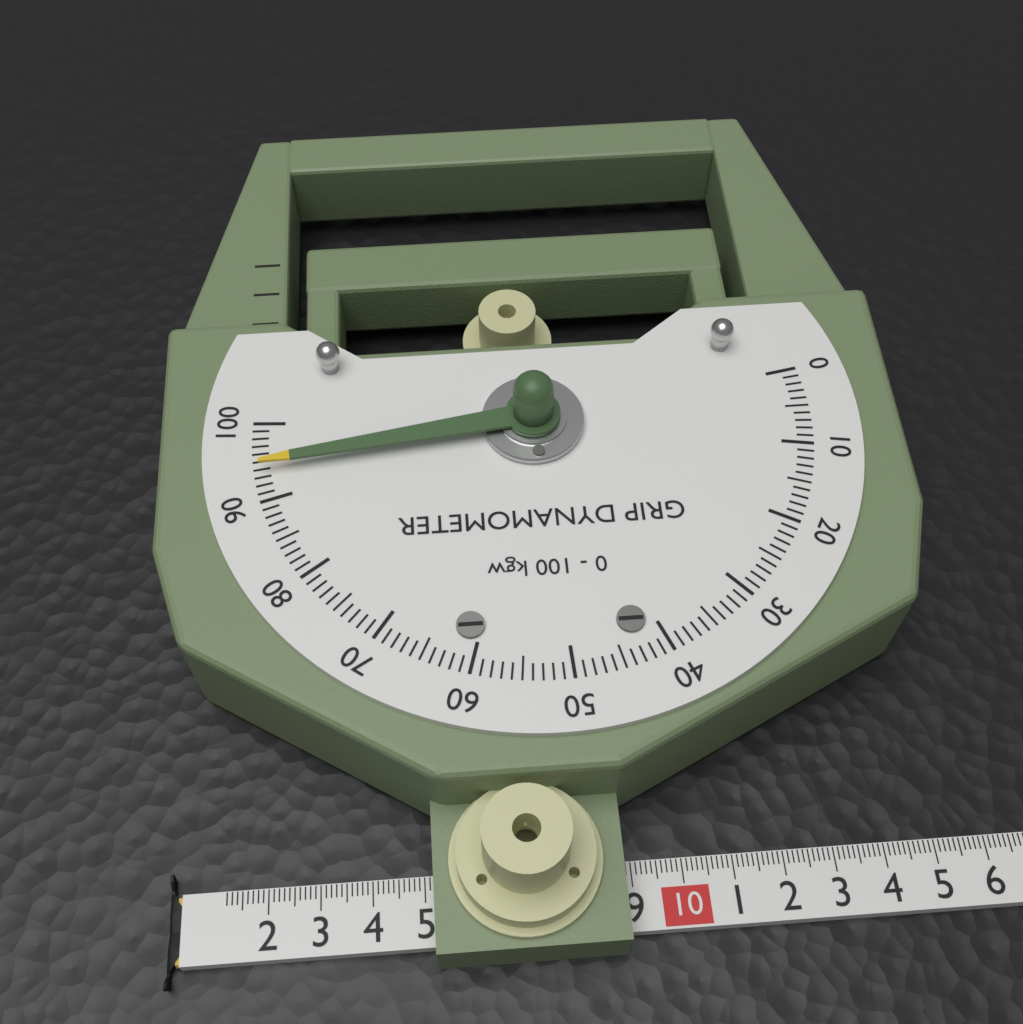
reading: 94 kgw
